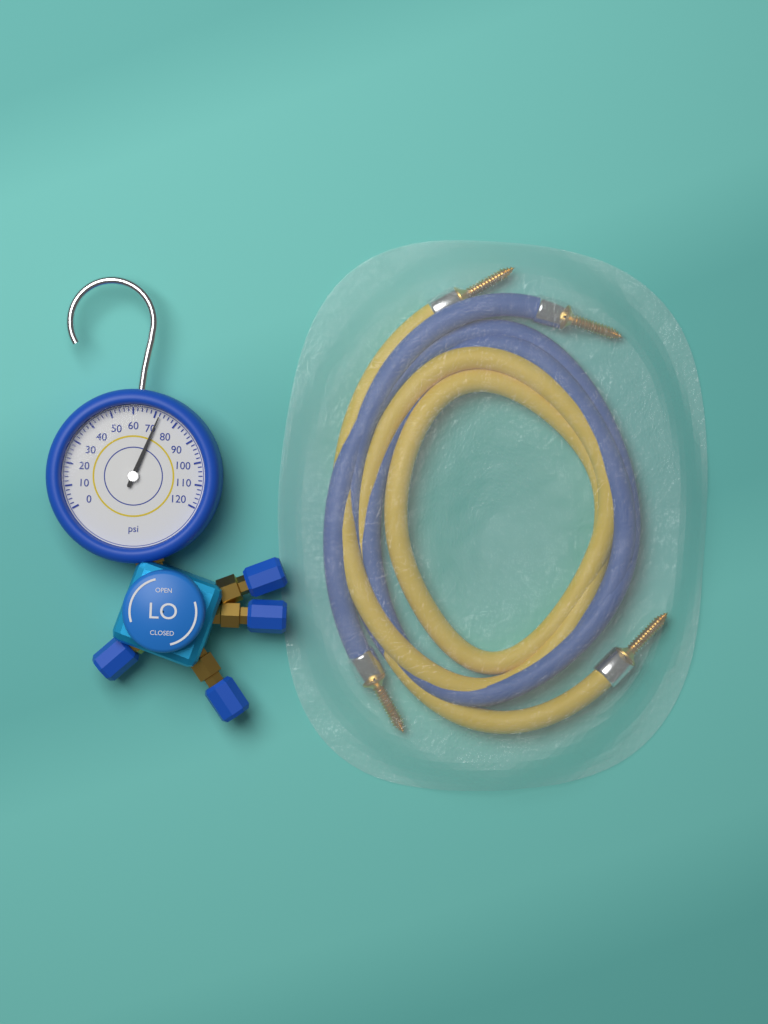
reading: 72 psi
